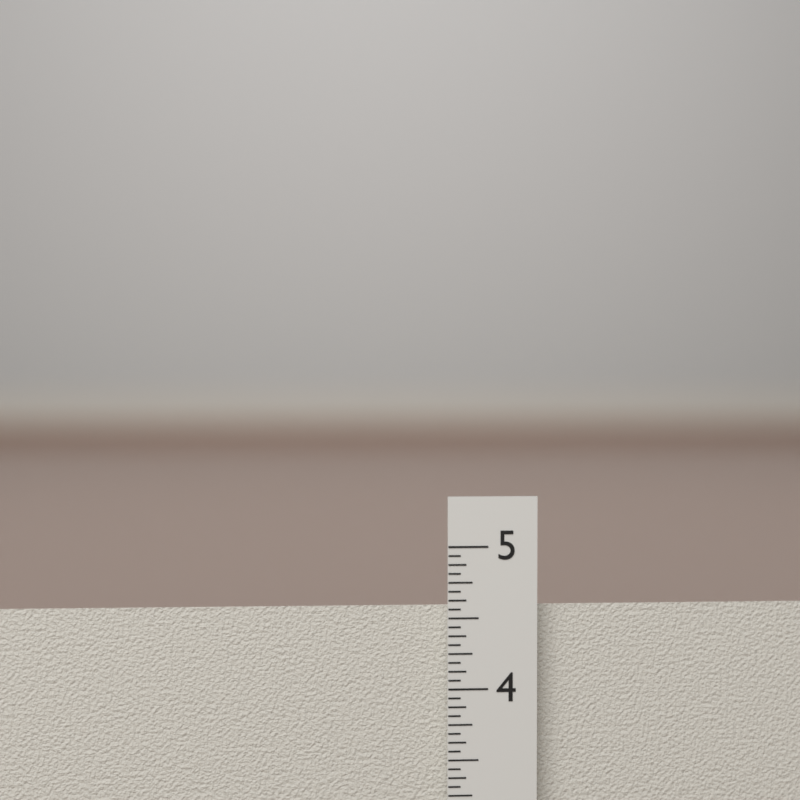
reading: 4.5625 in
